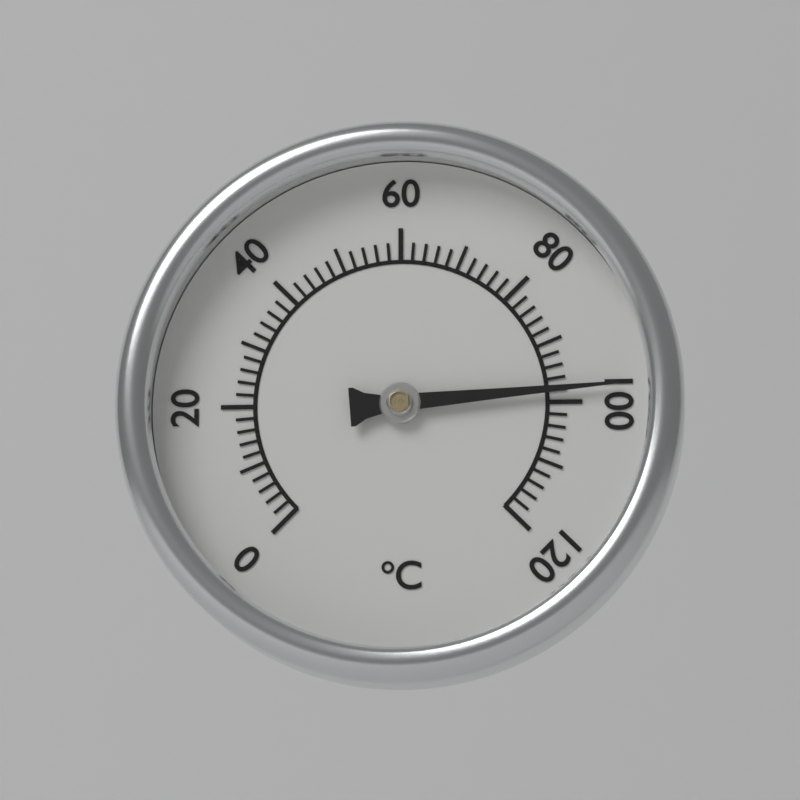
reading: 98 °C
